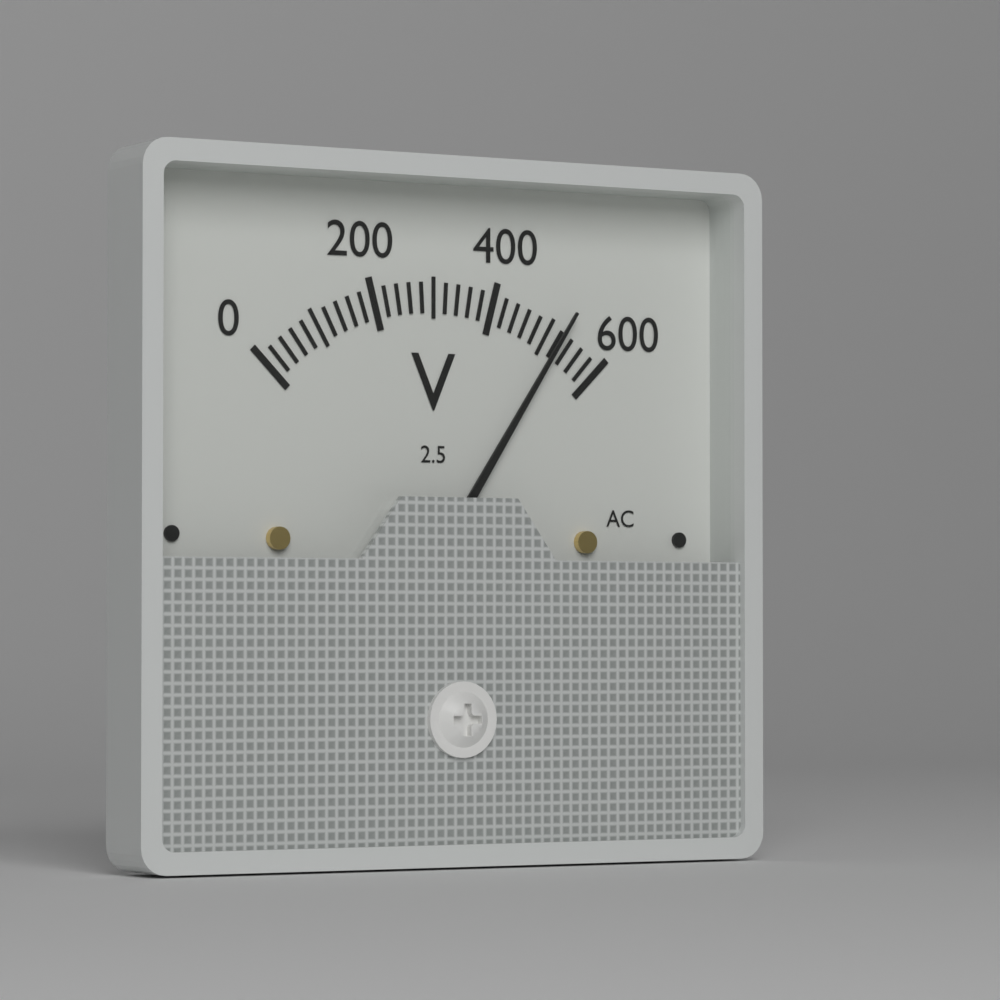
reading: 520 V
